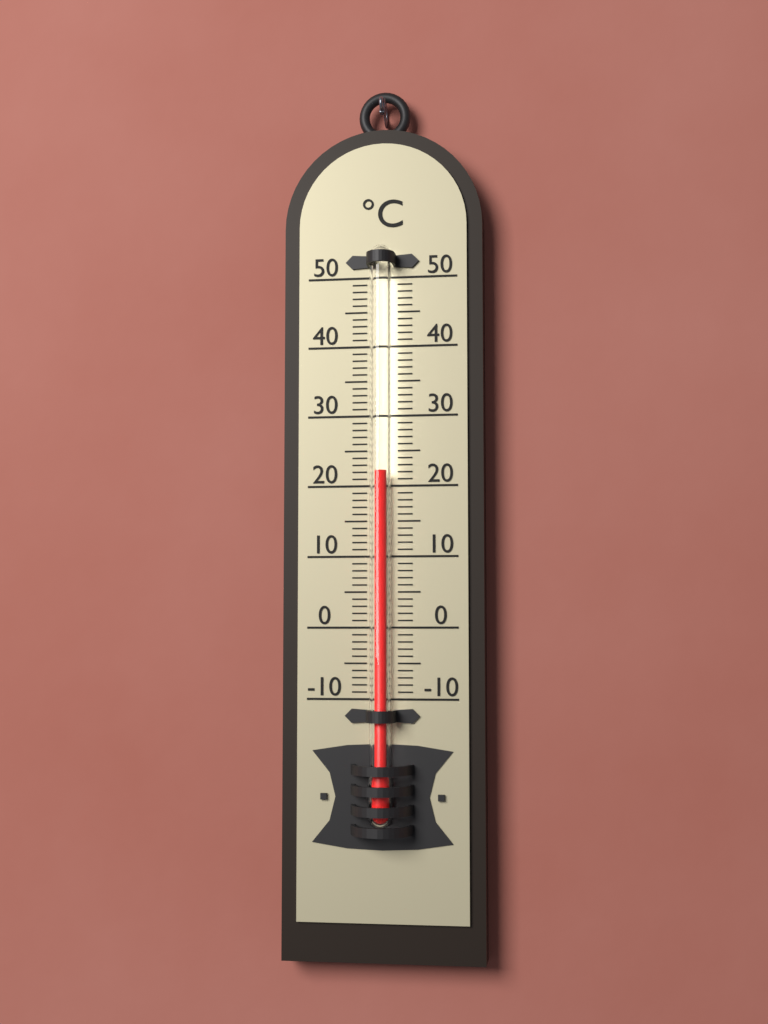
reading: 22 °C
